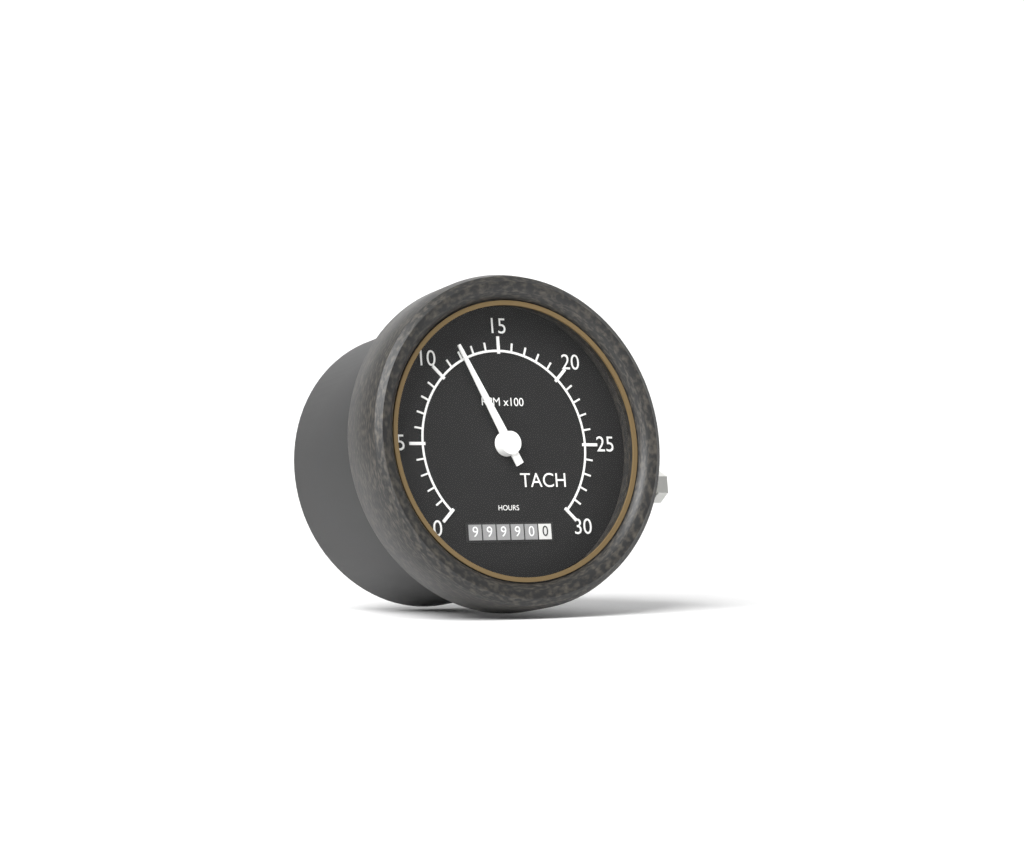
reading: 1200 RPM
